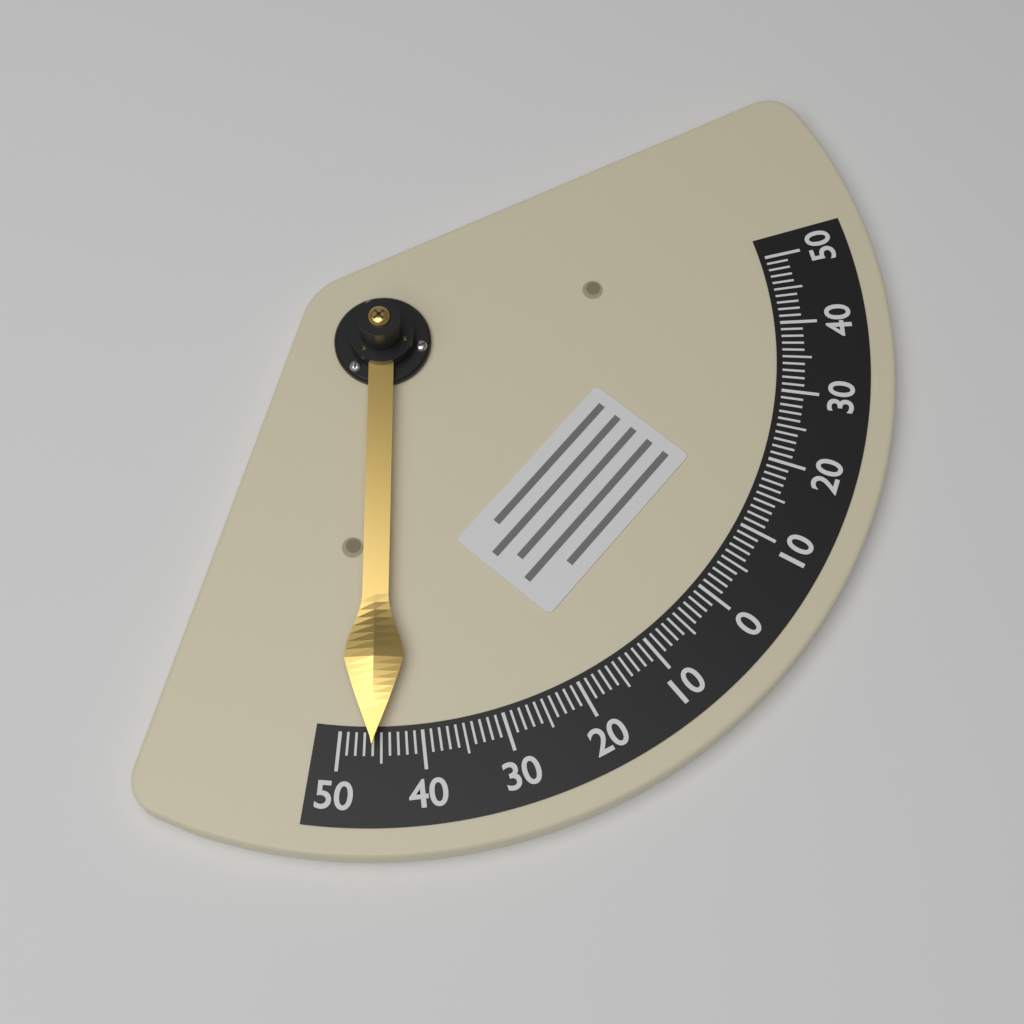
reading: -46 (no unit)
